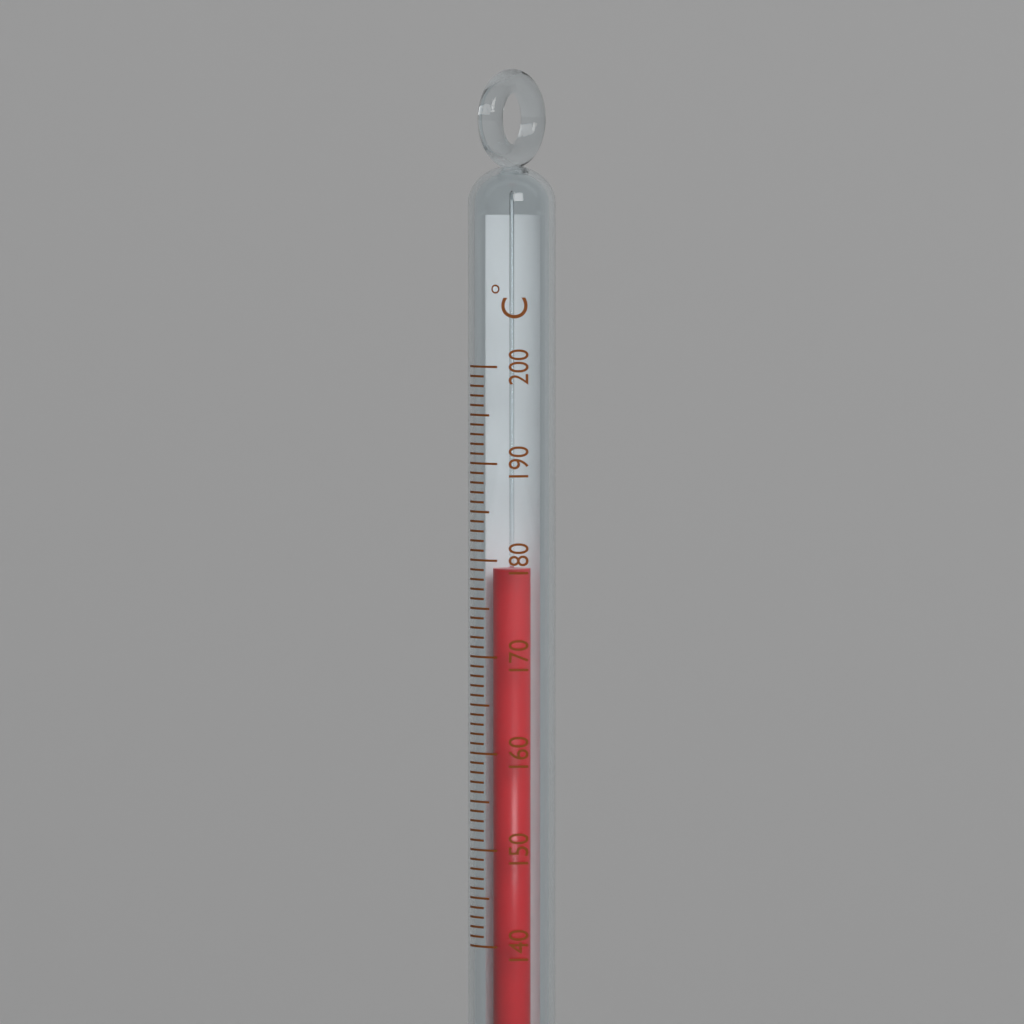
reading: 179 °C
